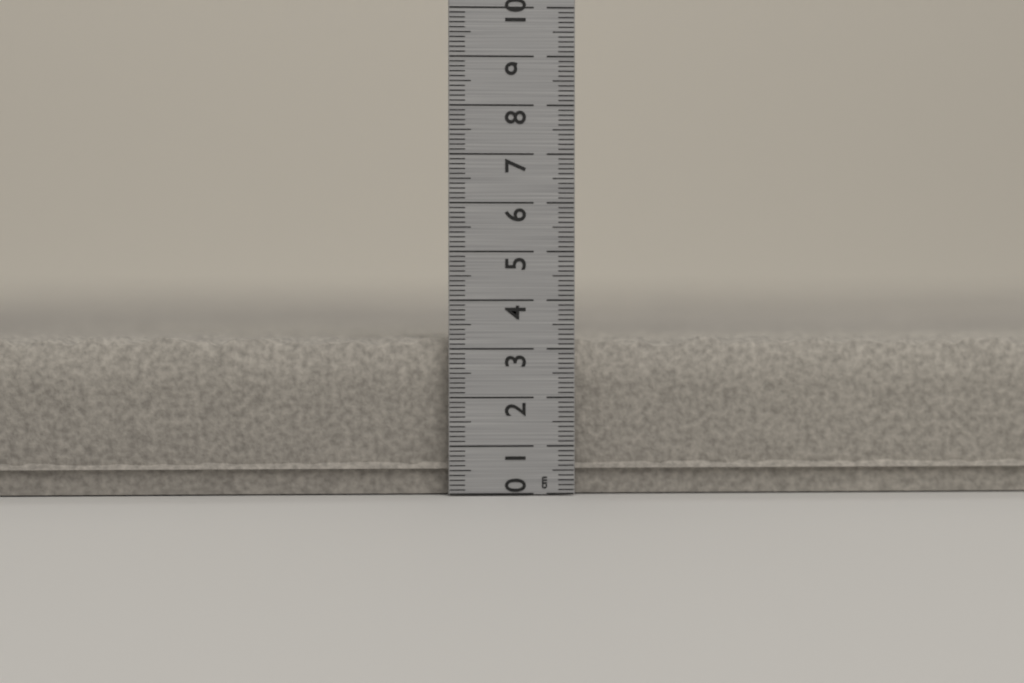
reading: 3.3 cm
